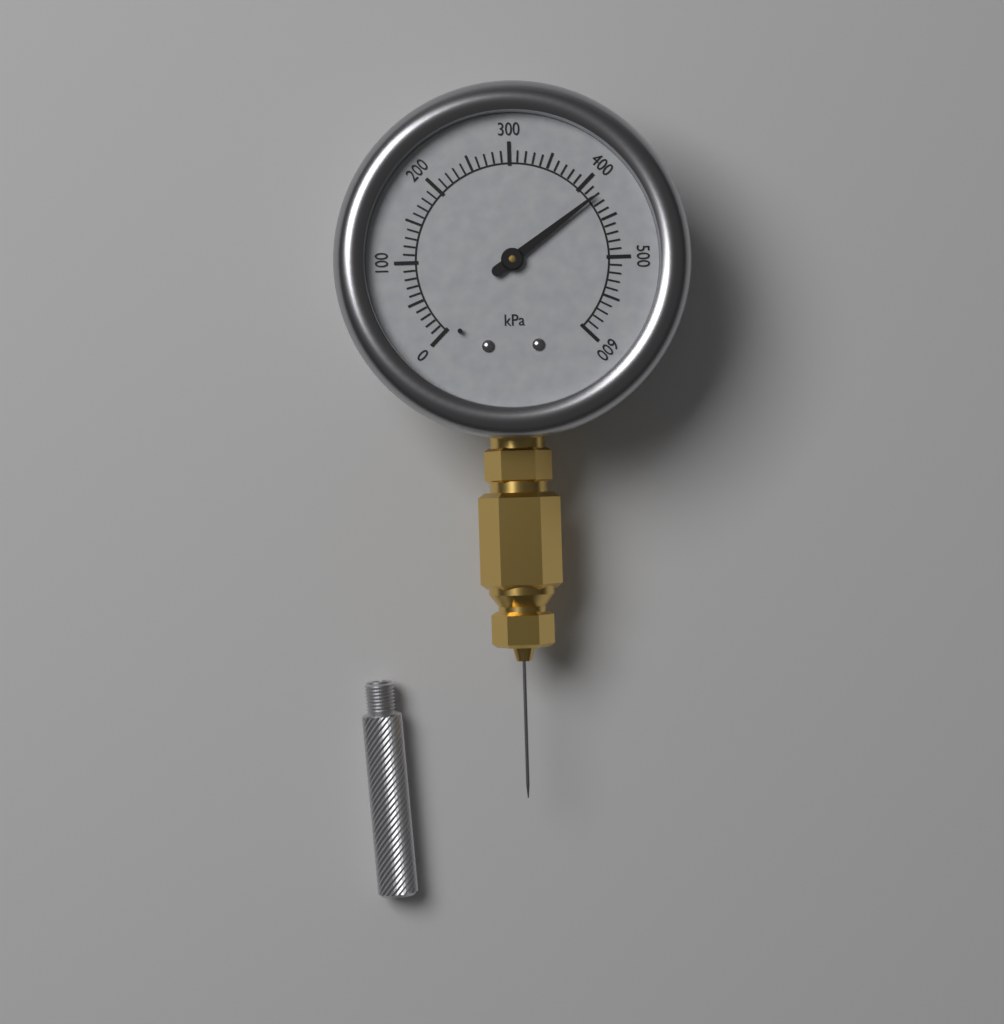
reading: 420 kPa
